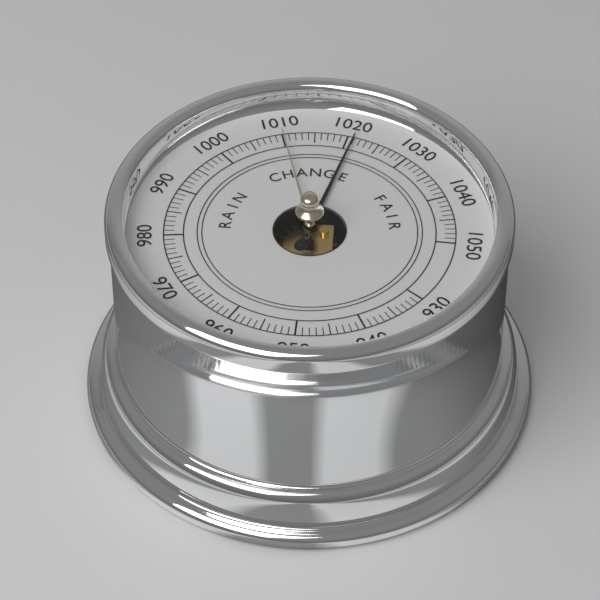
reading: 1021 (no unit)
